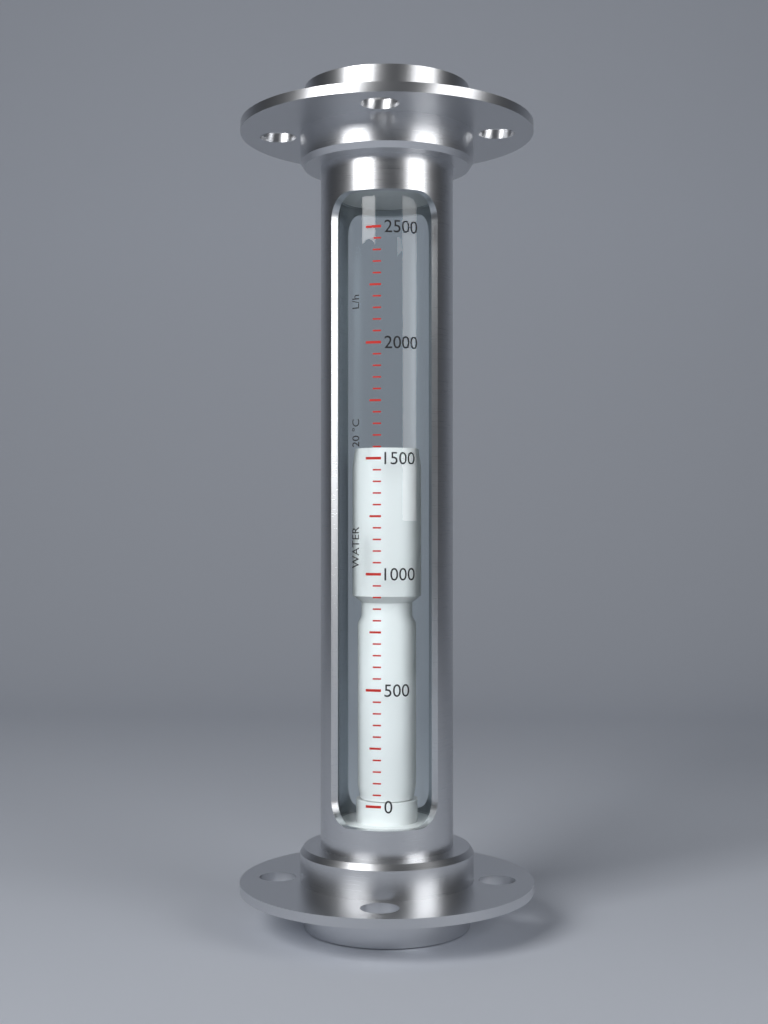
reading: 1550 L/h
